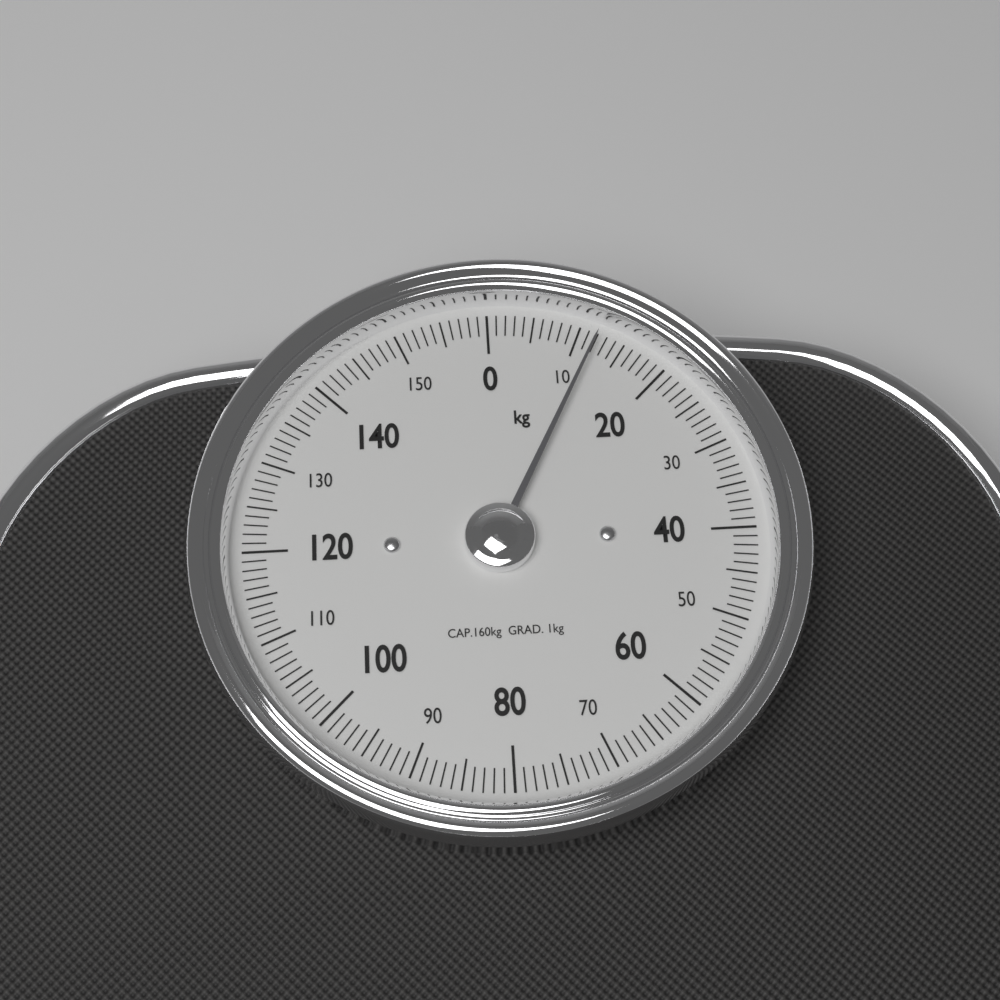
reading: 12 kg
